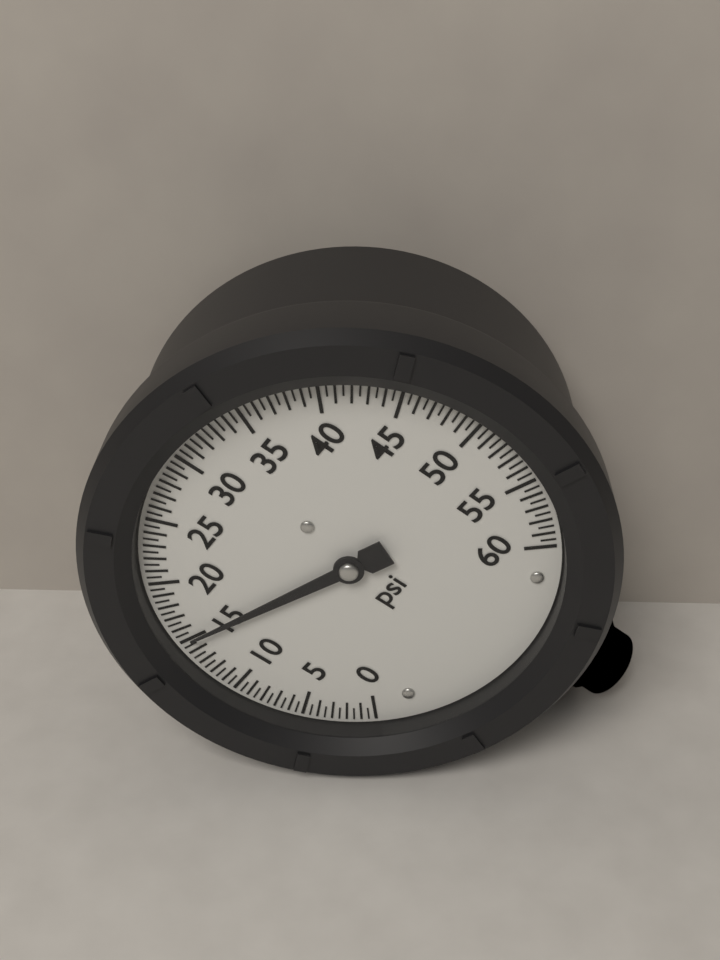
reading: 15.0 psi
